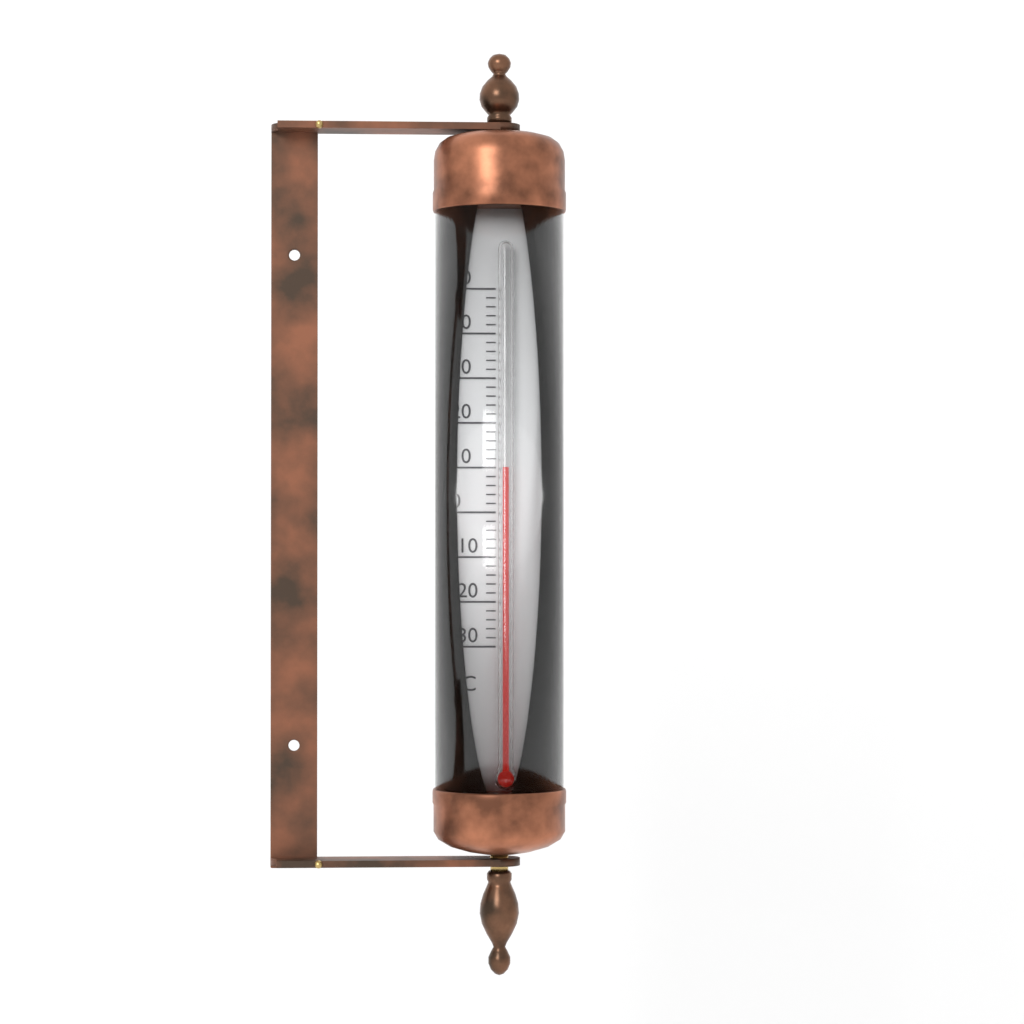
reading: 10 °C
